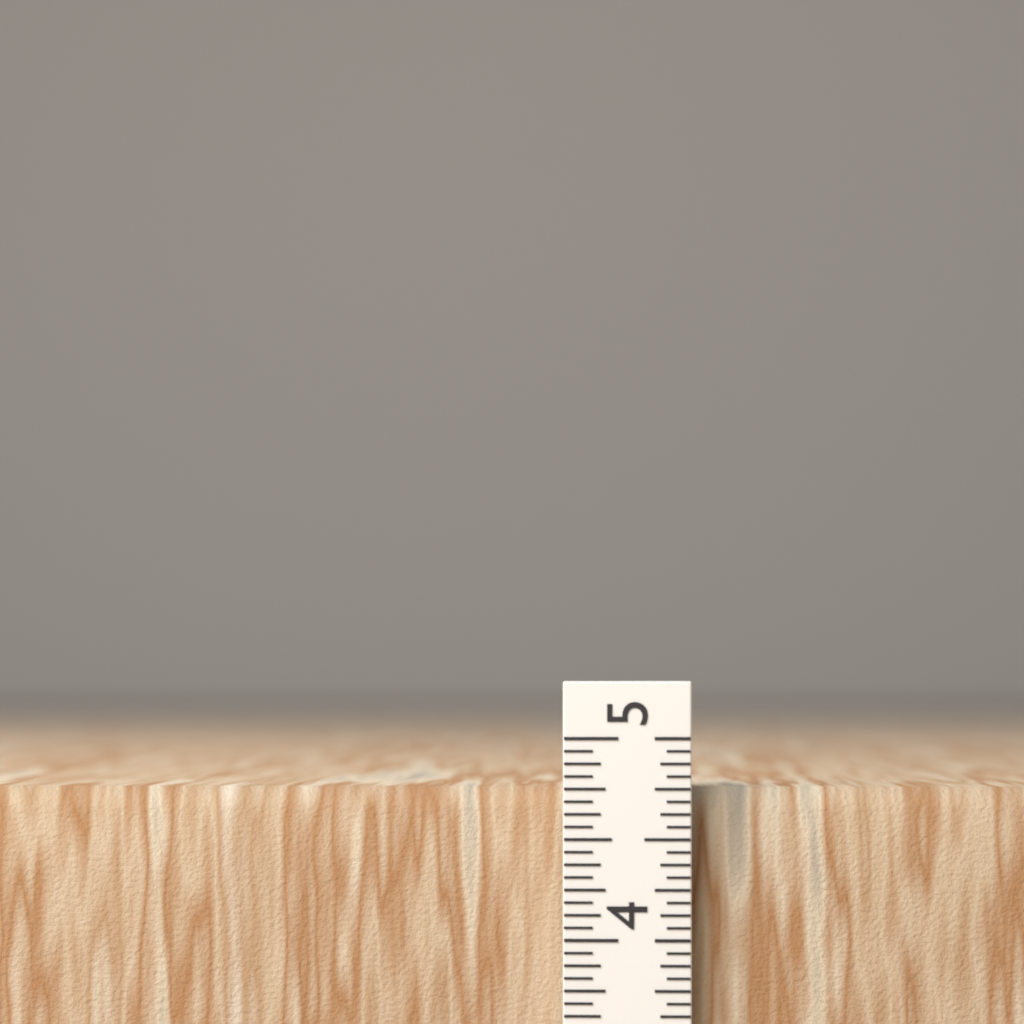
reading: 4.7500 in
